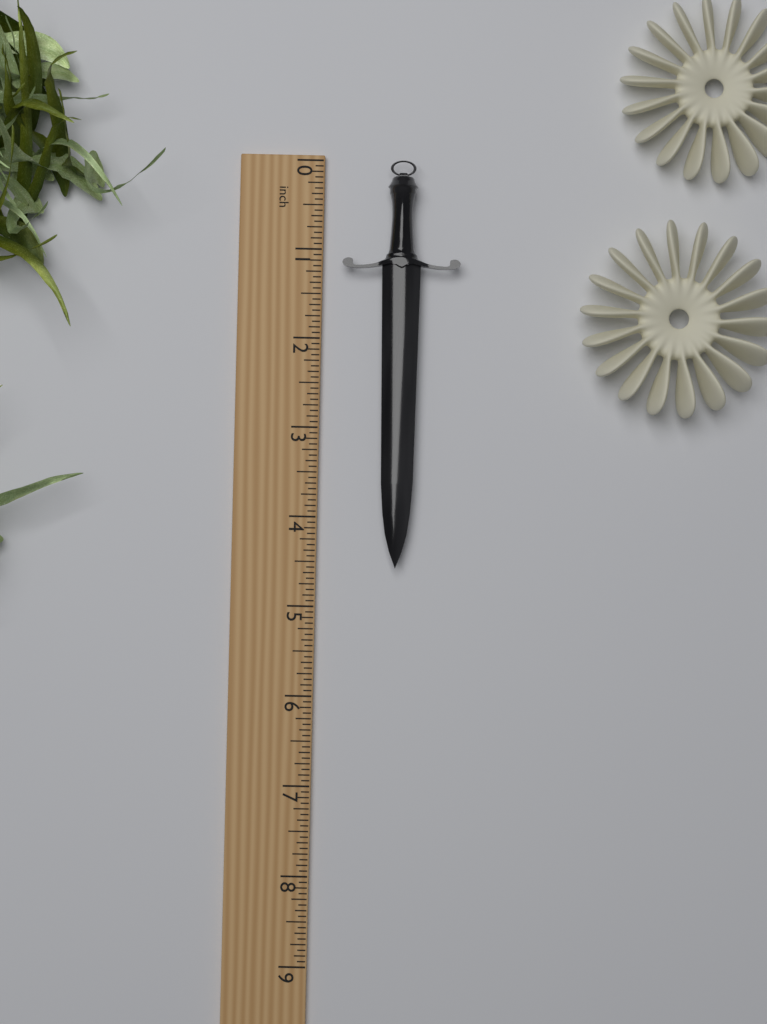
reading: 4.5625 inch
